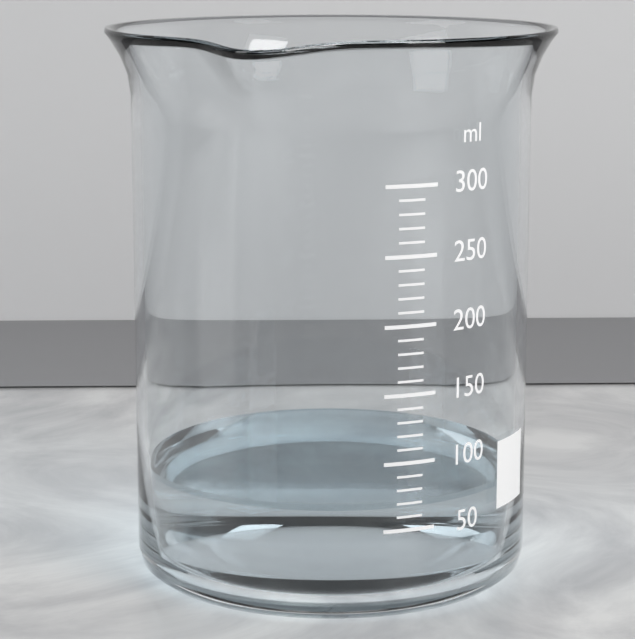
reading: 70 ml
